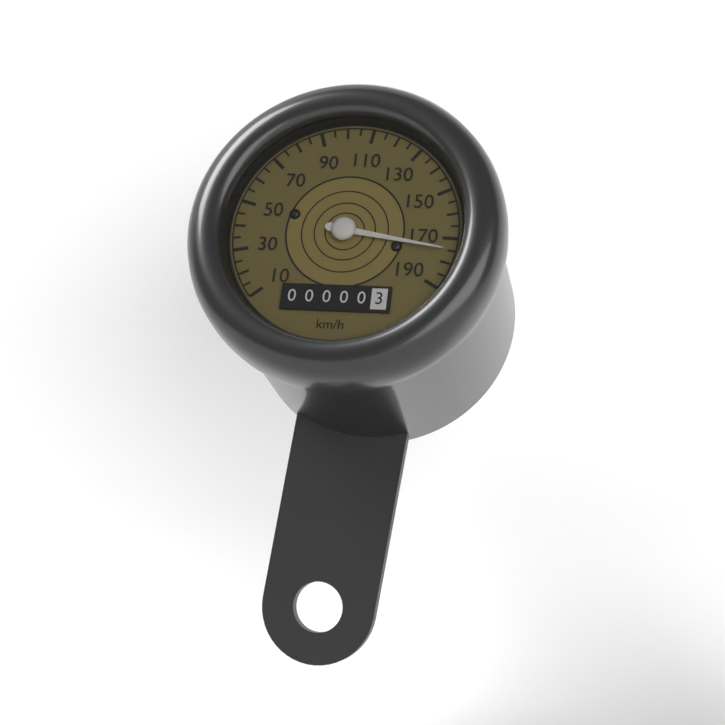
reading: 175 km/h
